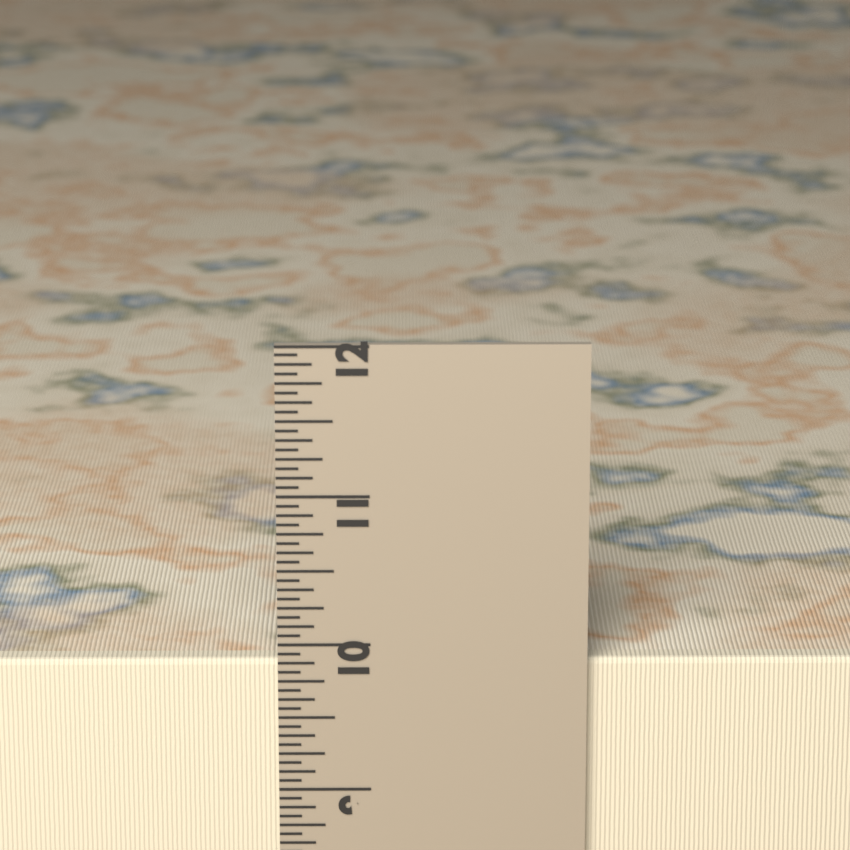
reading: 9.8750 in
